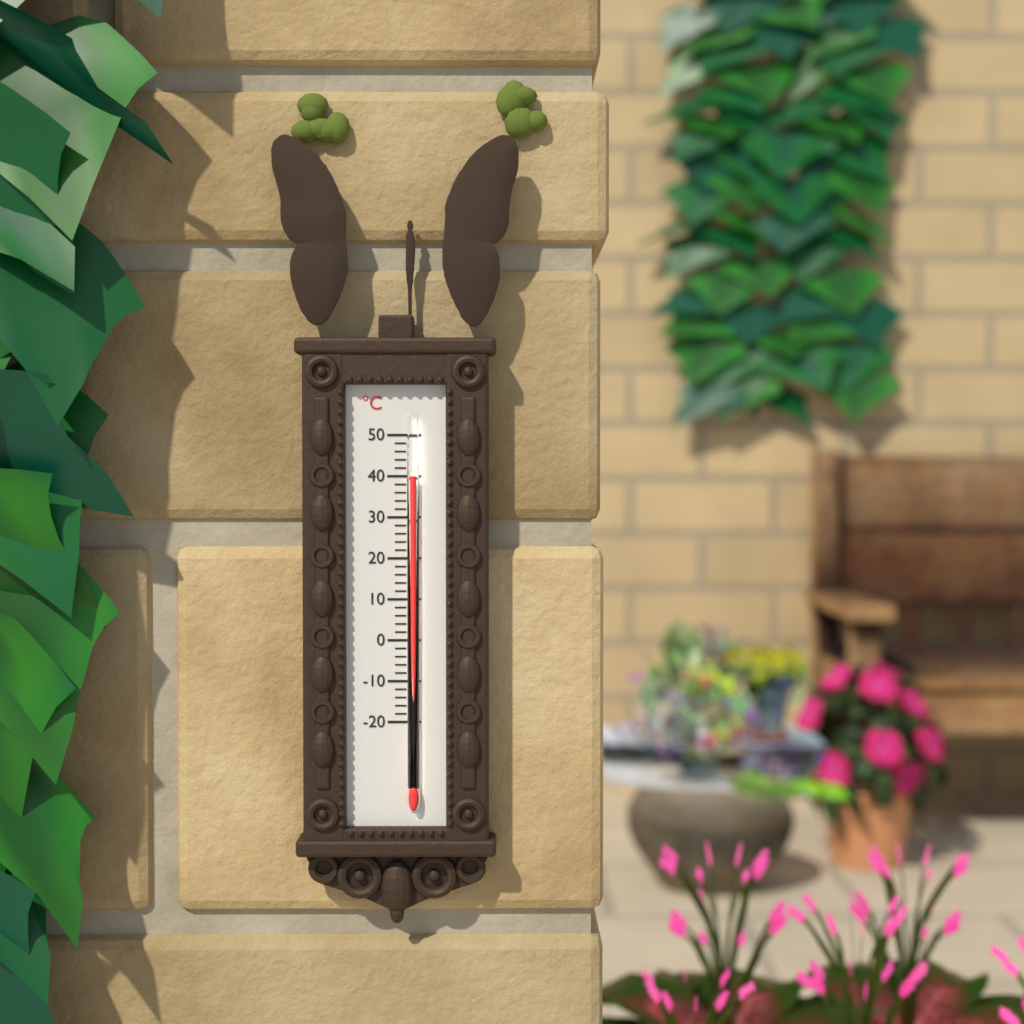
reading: 40 °C
